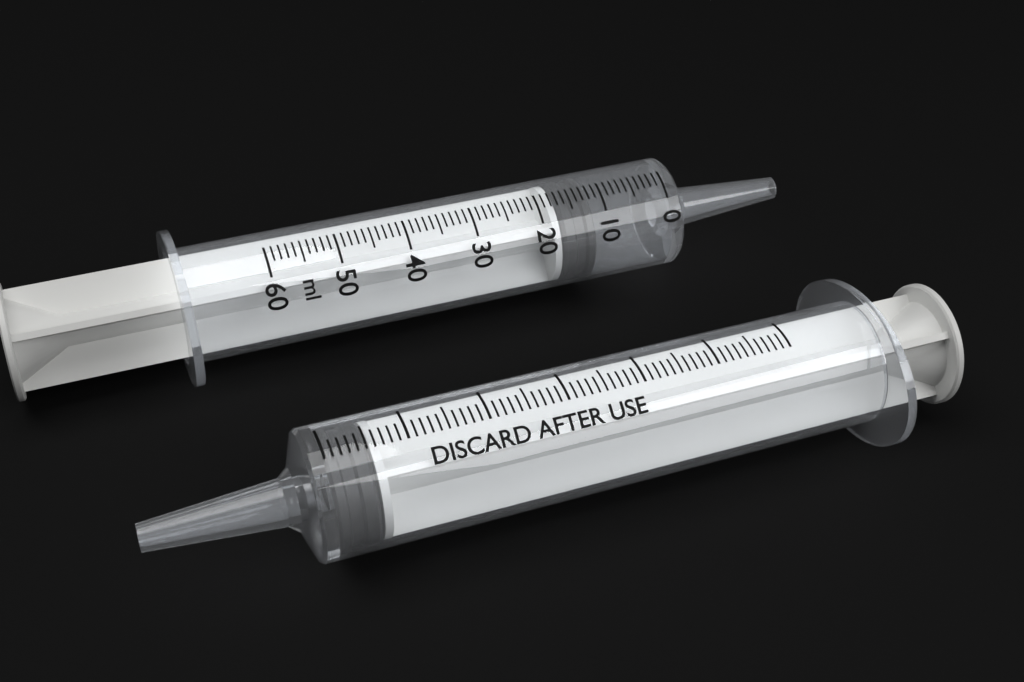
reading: 12 ml
